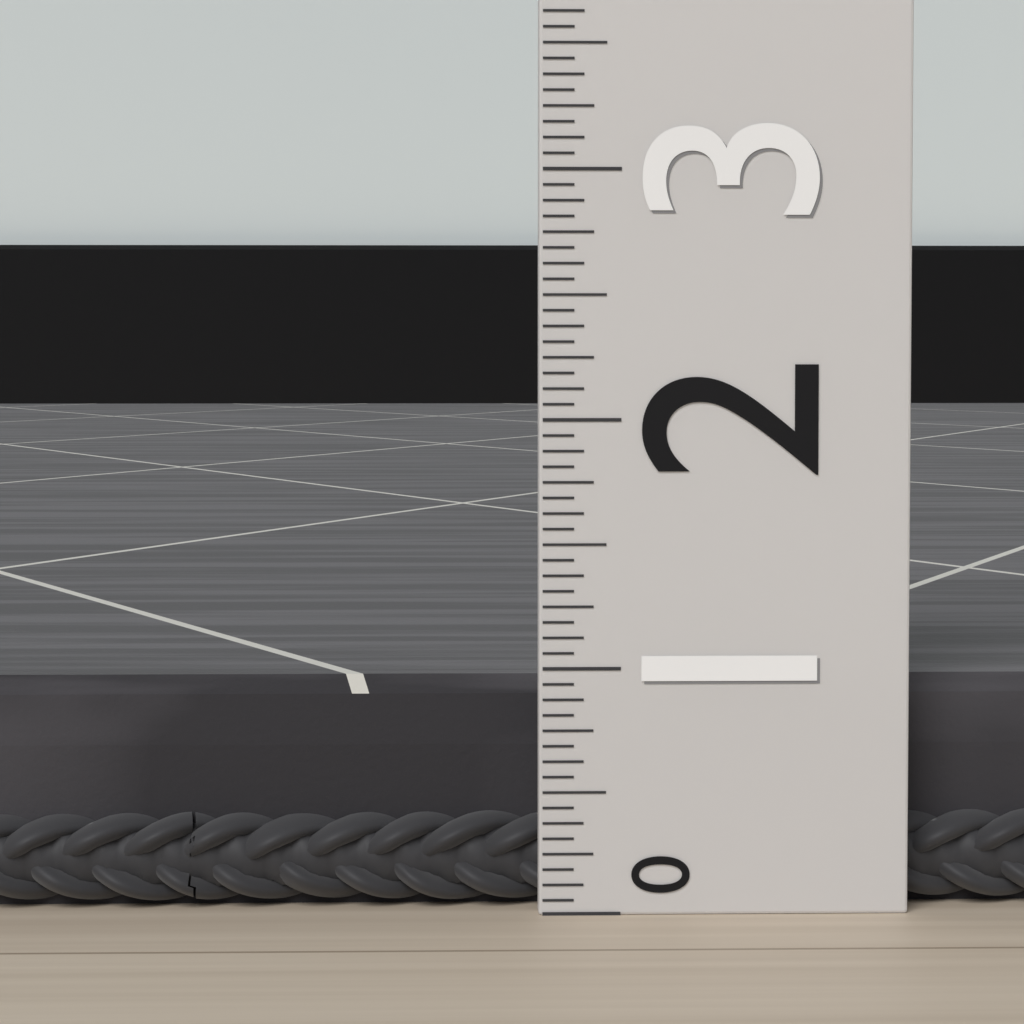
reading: 0.9375 (no unit)
